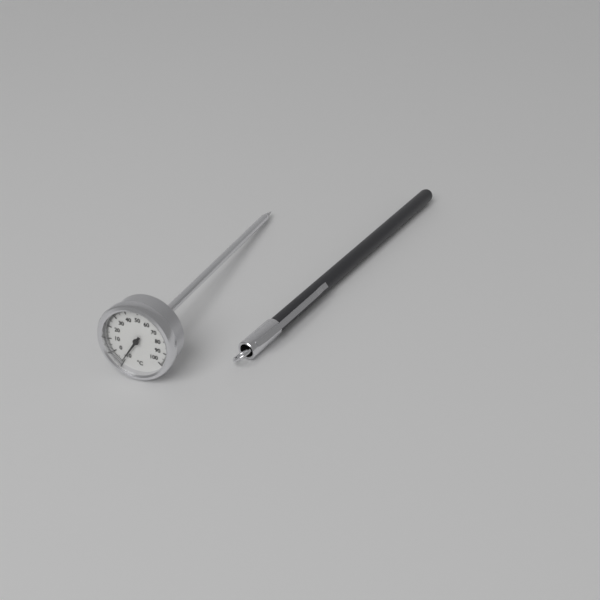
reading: -9 °C
